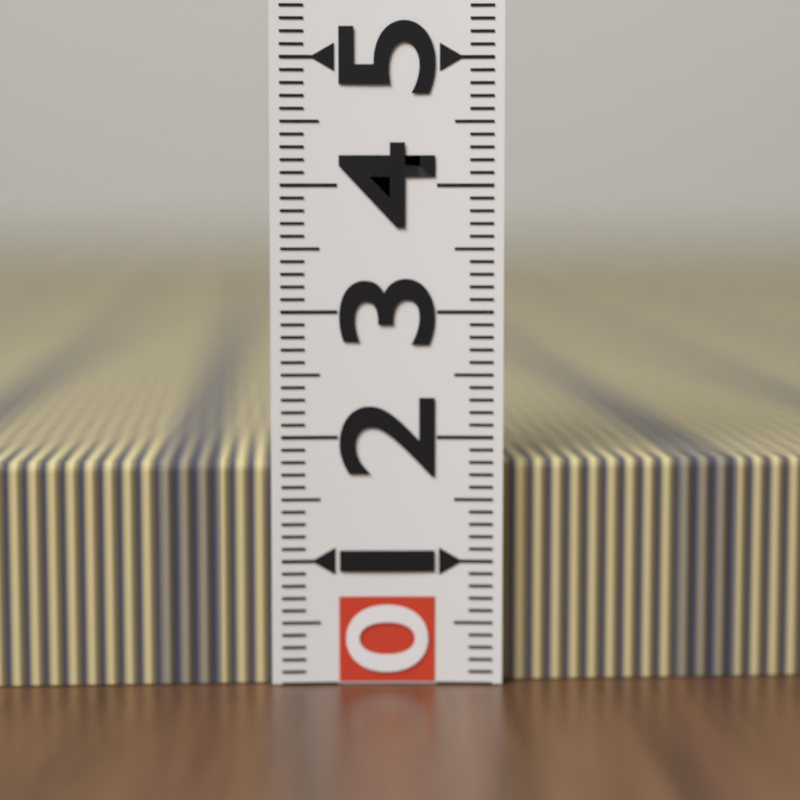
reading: 1.8 (no unit)
